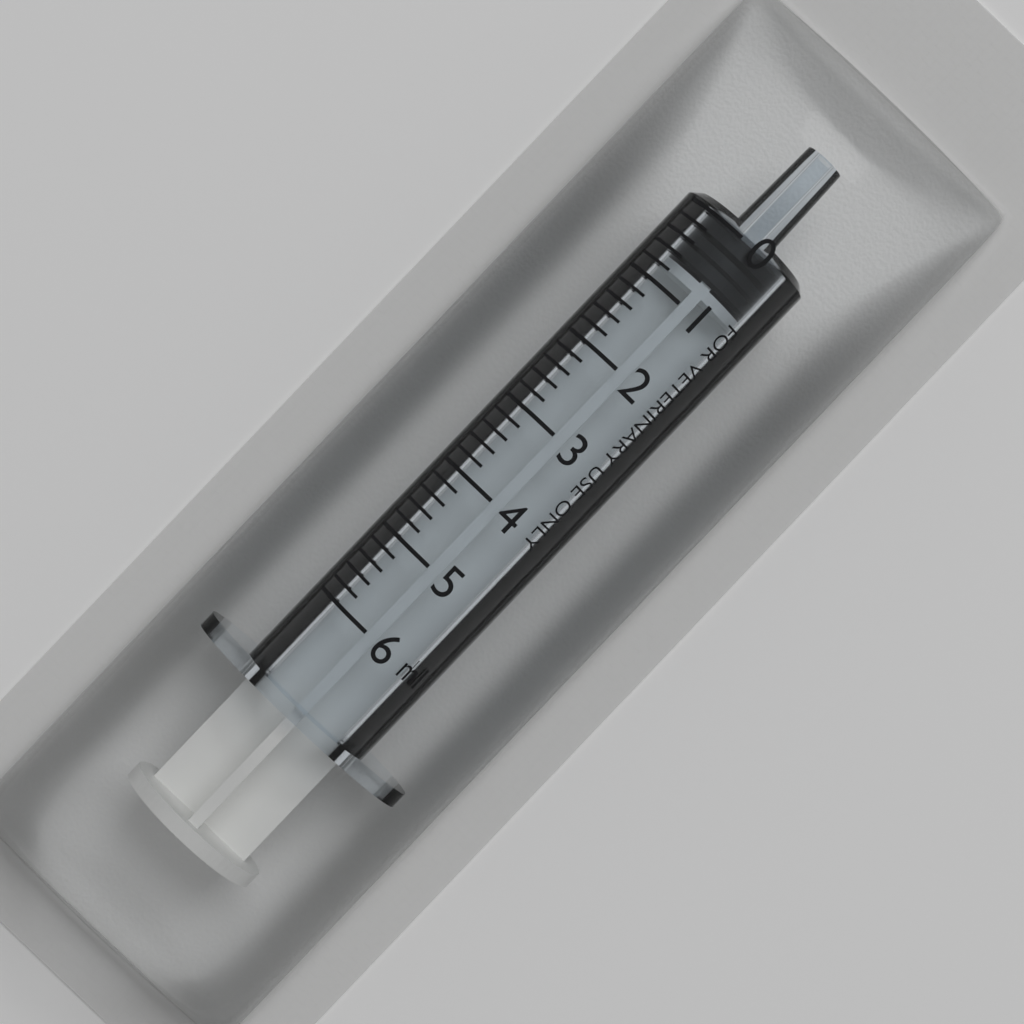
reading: 0.0 ml
